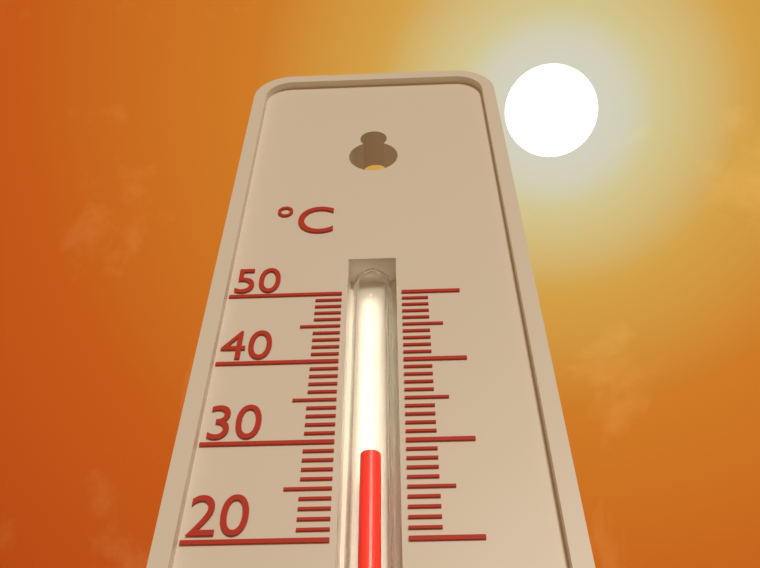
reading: 29 °C
